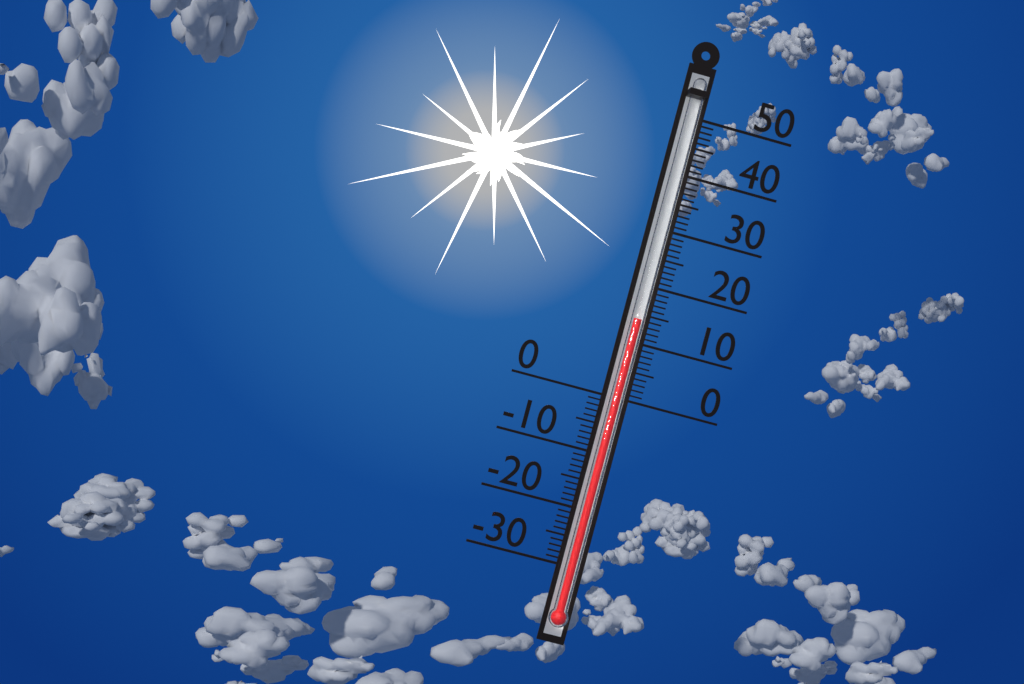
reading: 14 (no unit)
